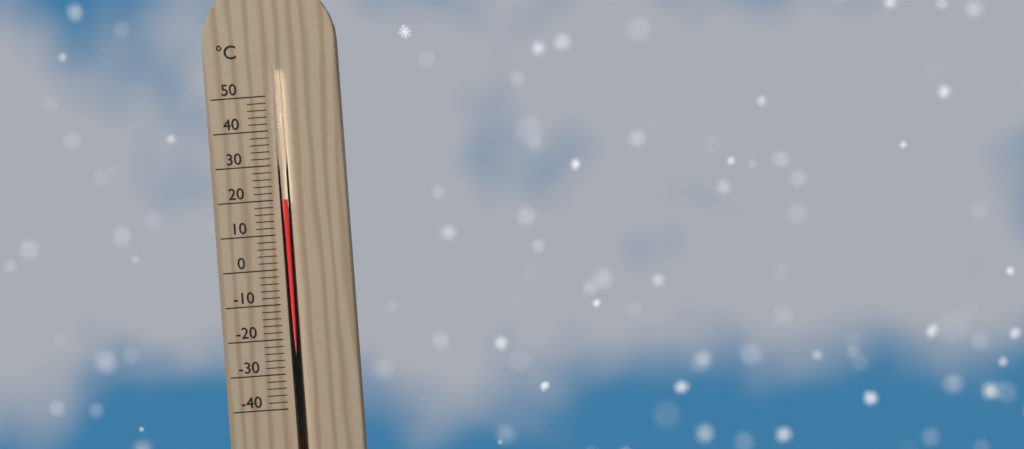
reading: 20 °C
